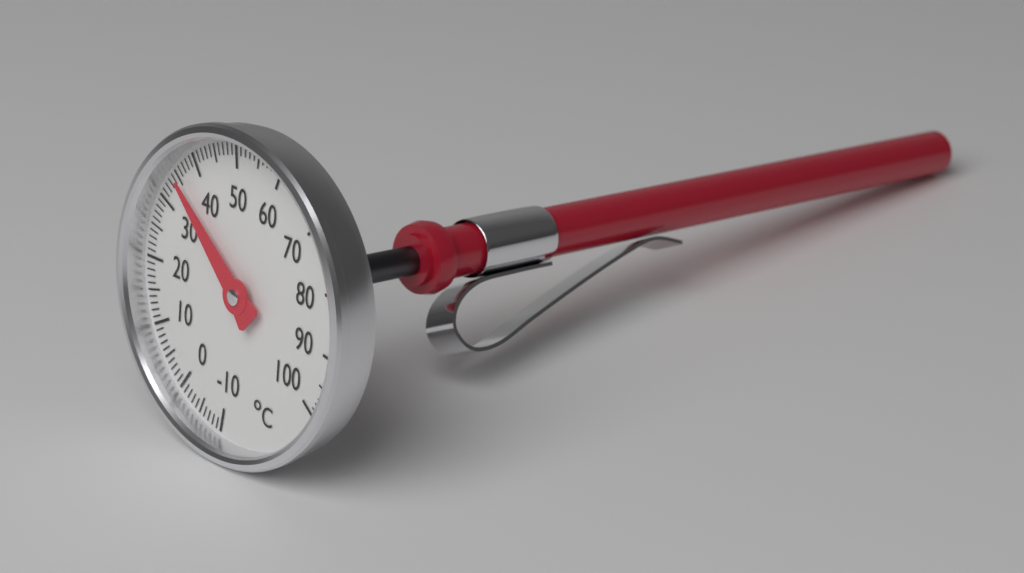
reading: 35 °C
